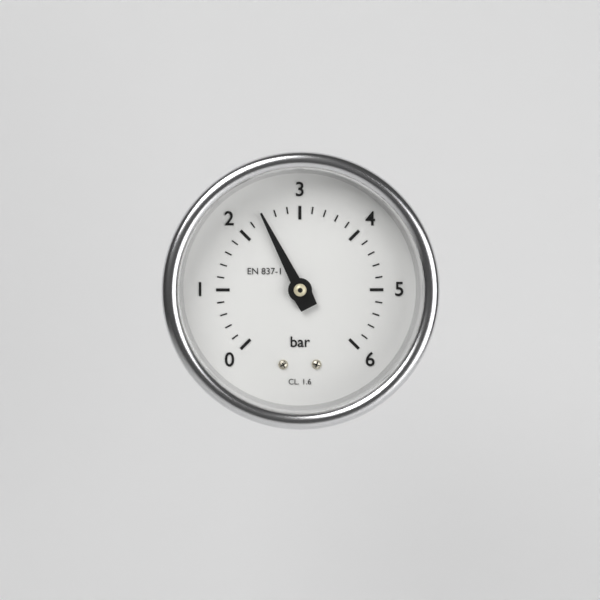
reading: 2.4 bar
